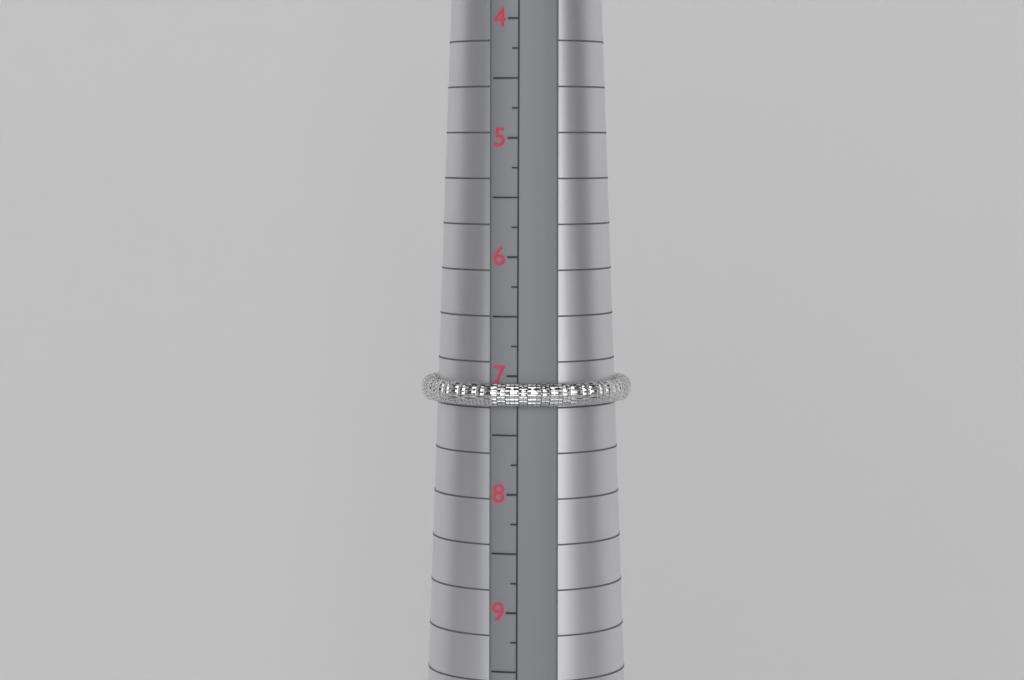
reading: 7.25 (no unit)
